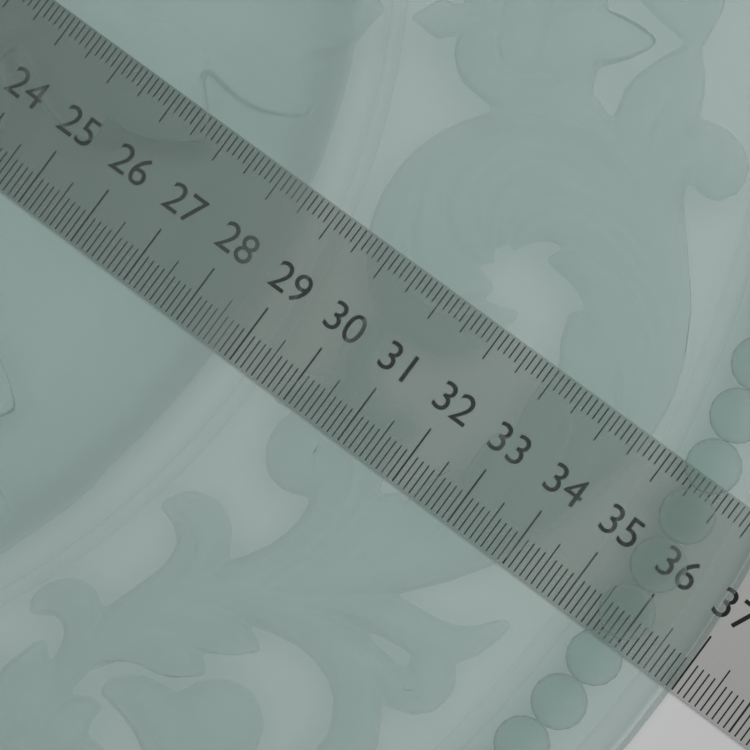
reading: 36.9 (no unit)
